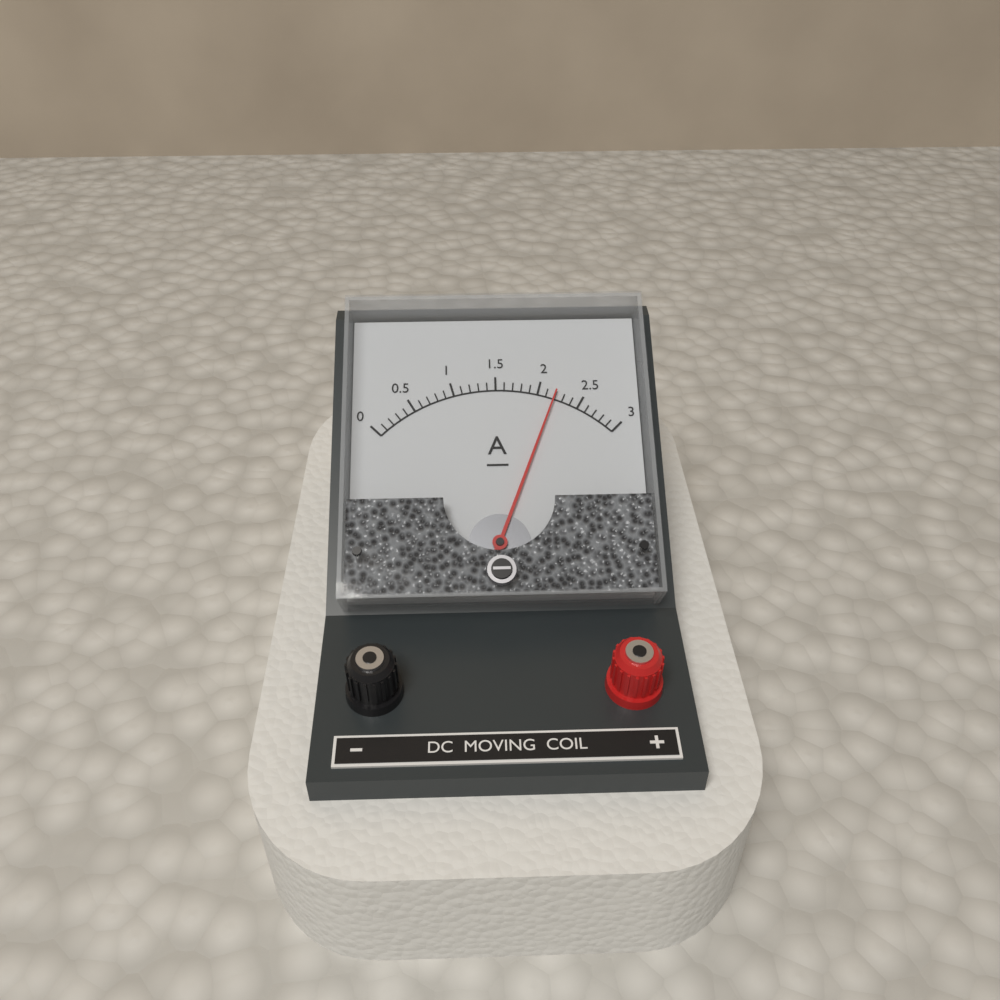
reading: 2.2 A
